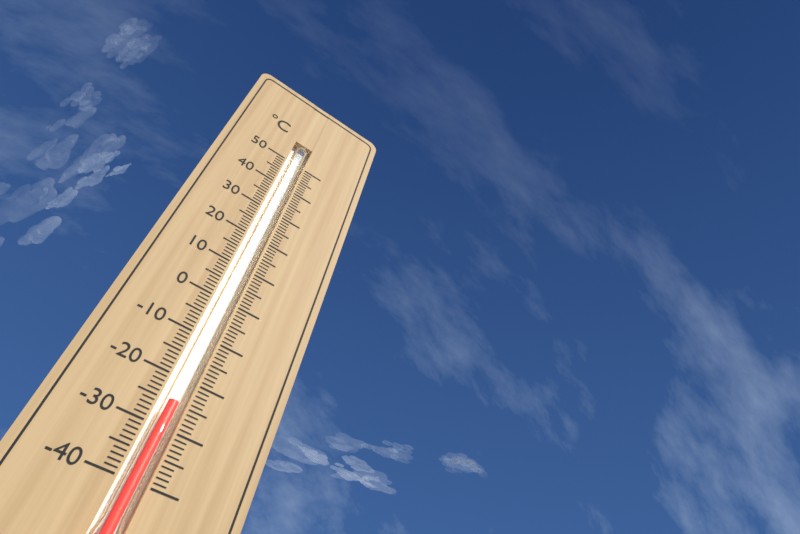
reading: -25 °C
